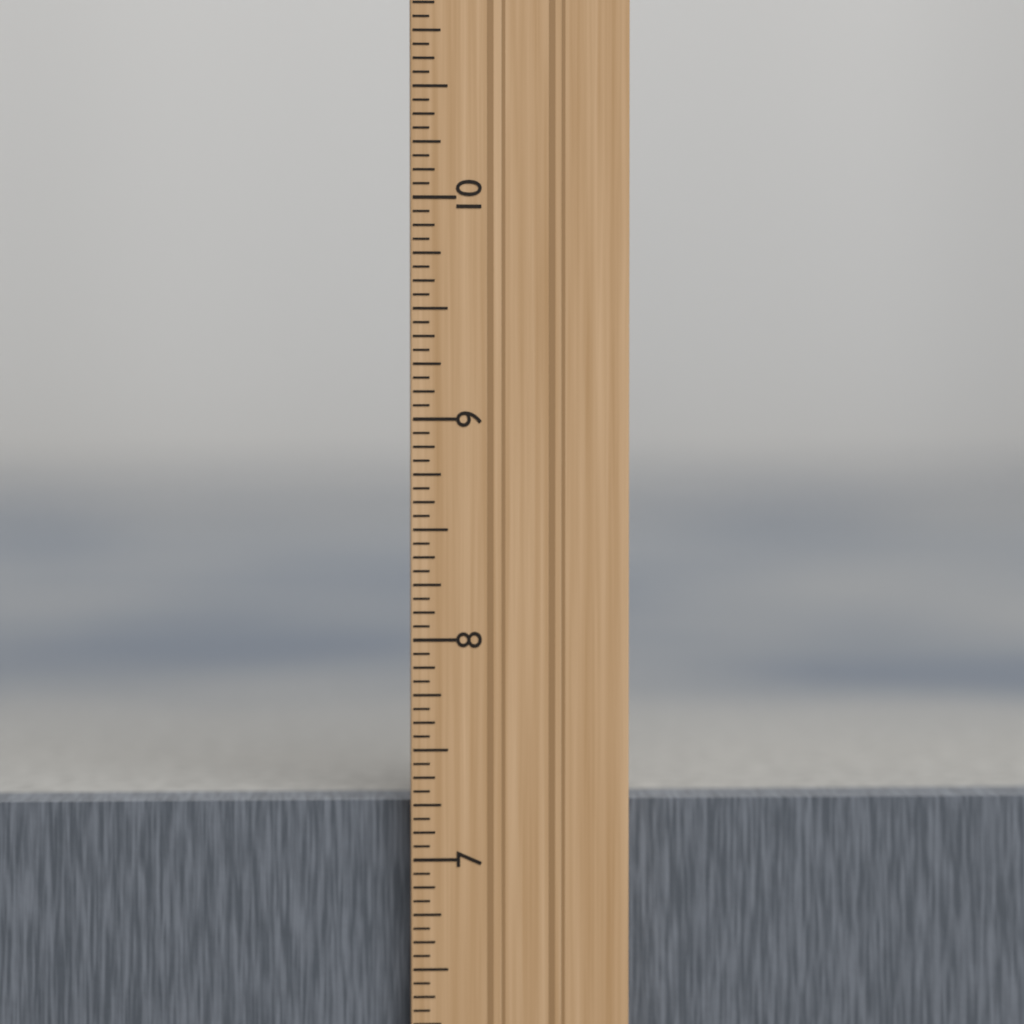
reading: 7.2500 in
